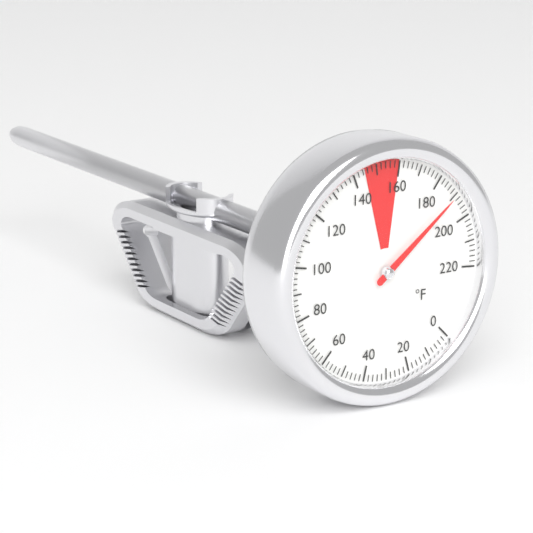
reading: 190 °F
